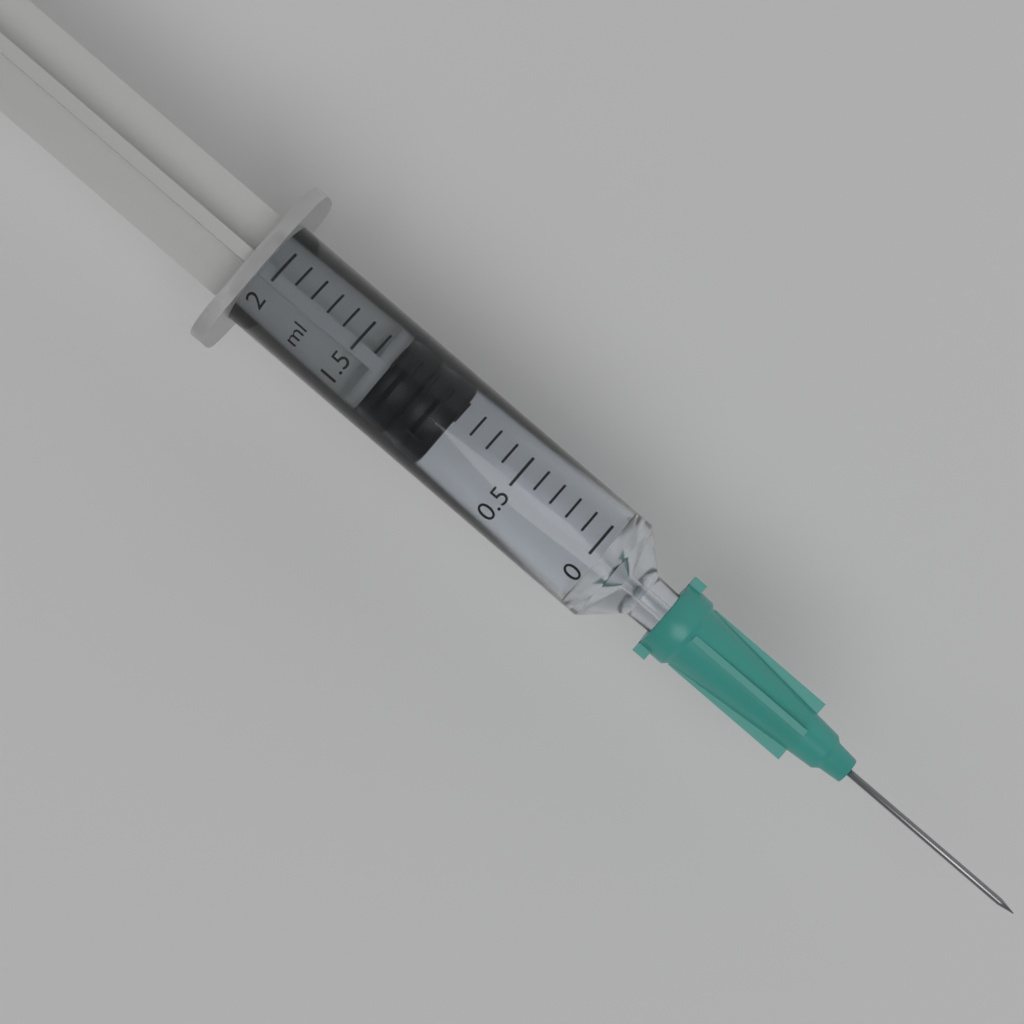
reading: 0.9 ml
